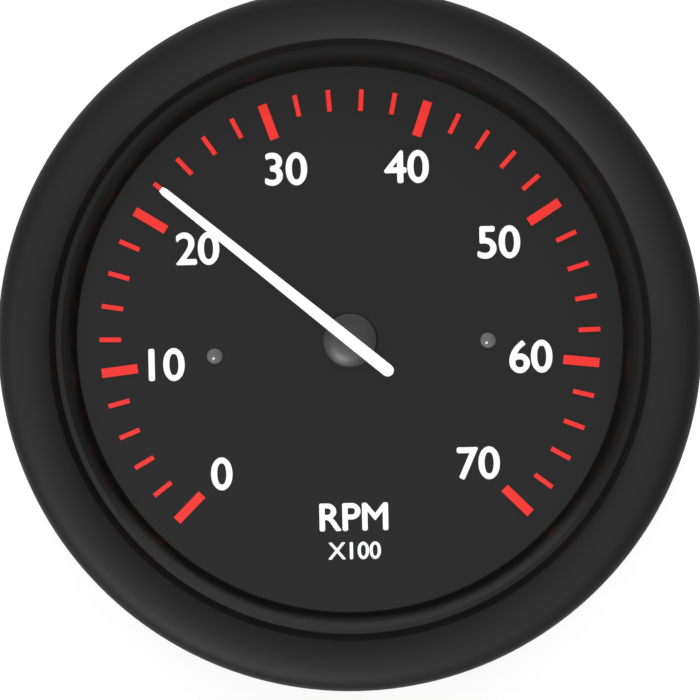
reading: 22 RPM x100
